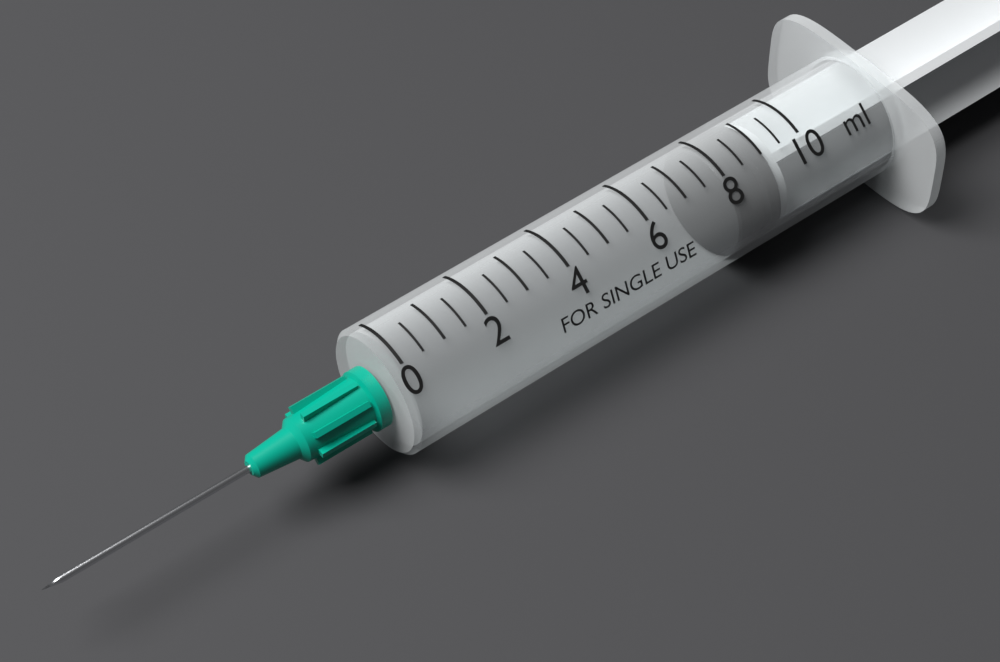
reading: 8.0 ml
